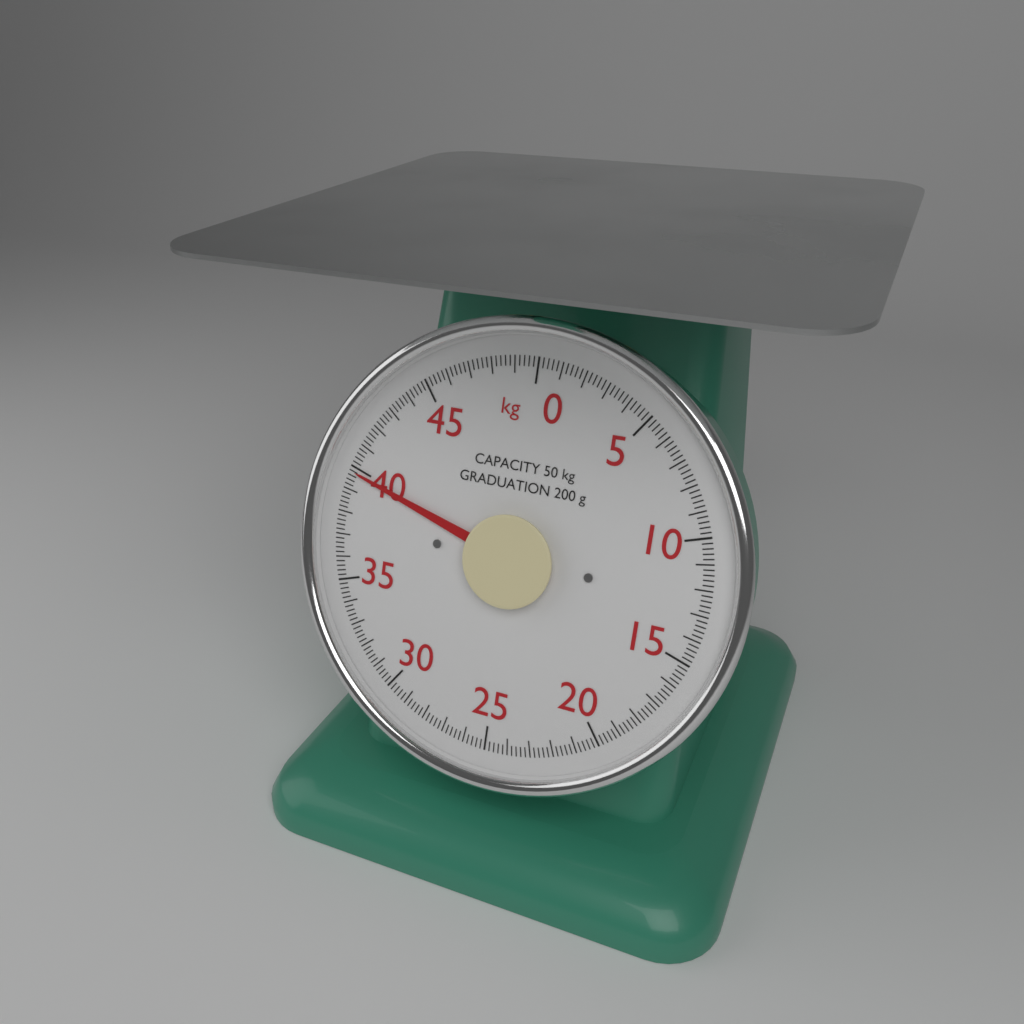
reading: 39.8 kg
